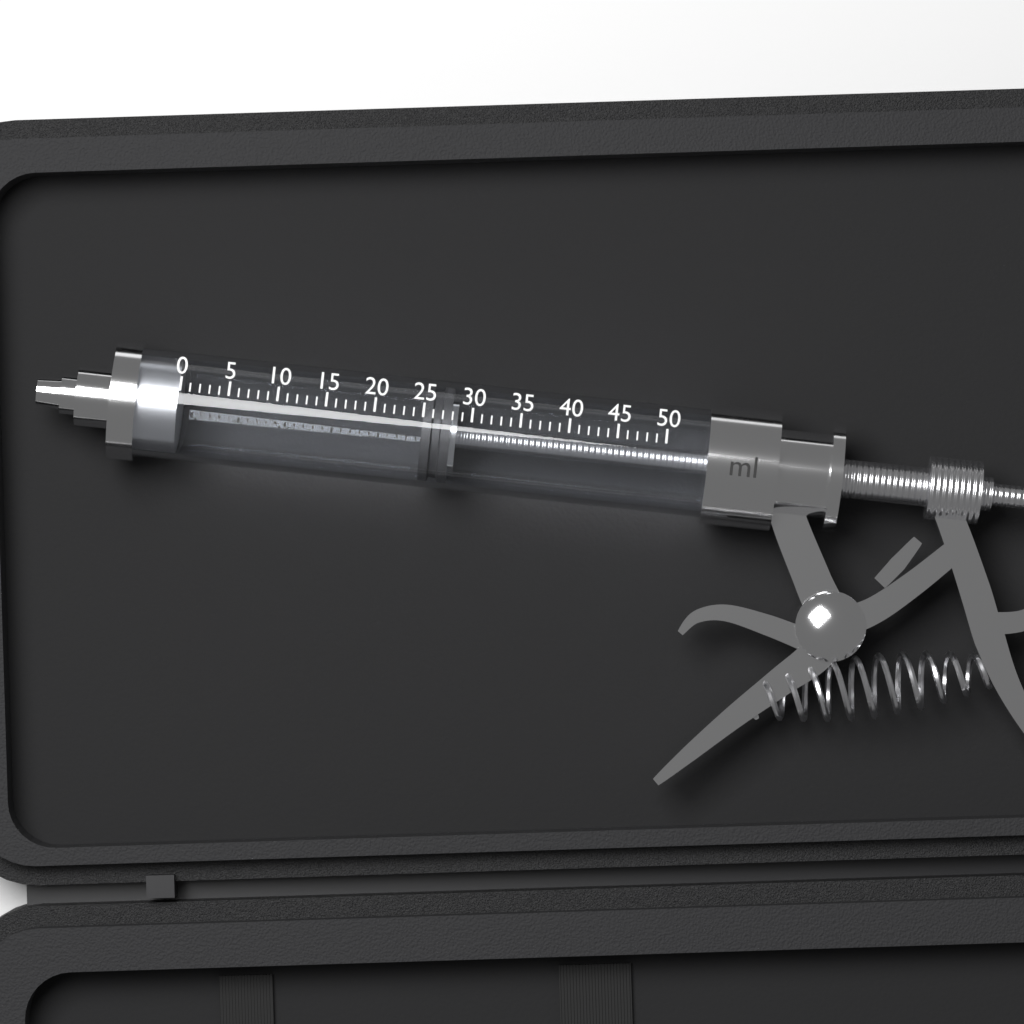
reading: 25 ml
